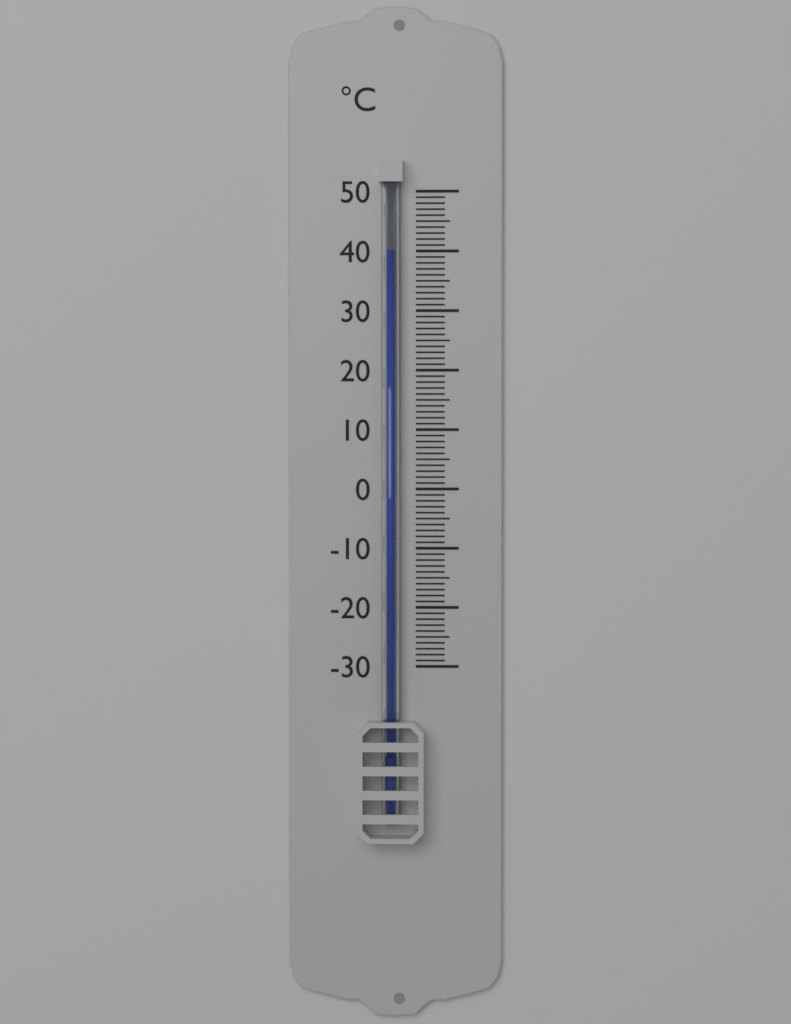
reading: 40 °C
